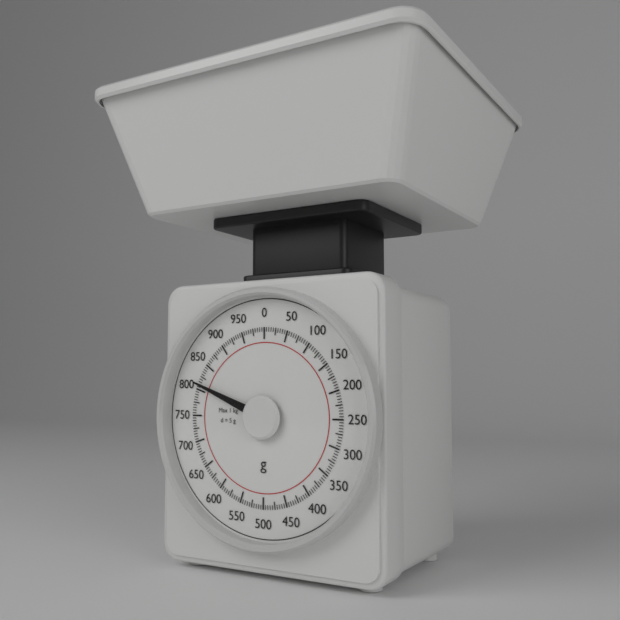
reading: 810 g
